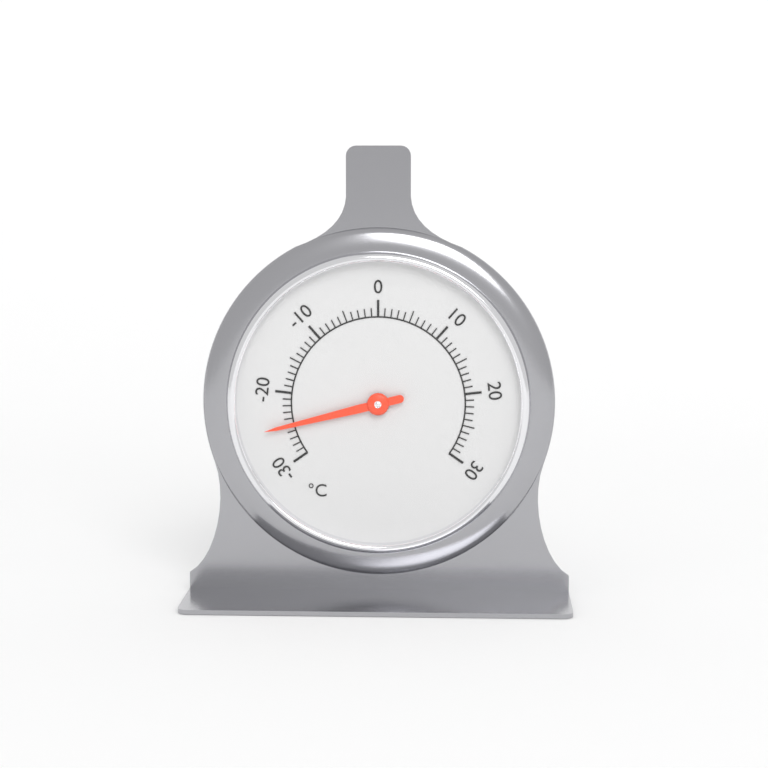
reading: -25 °C
